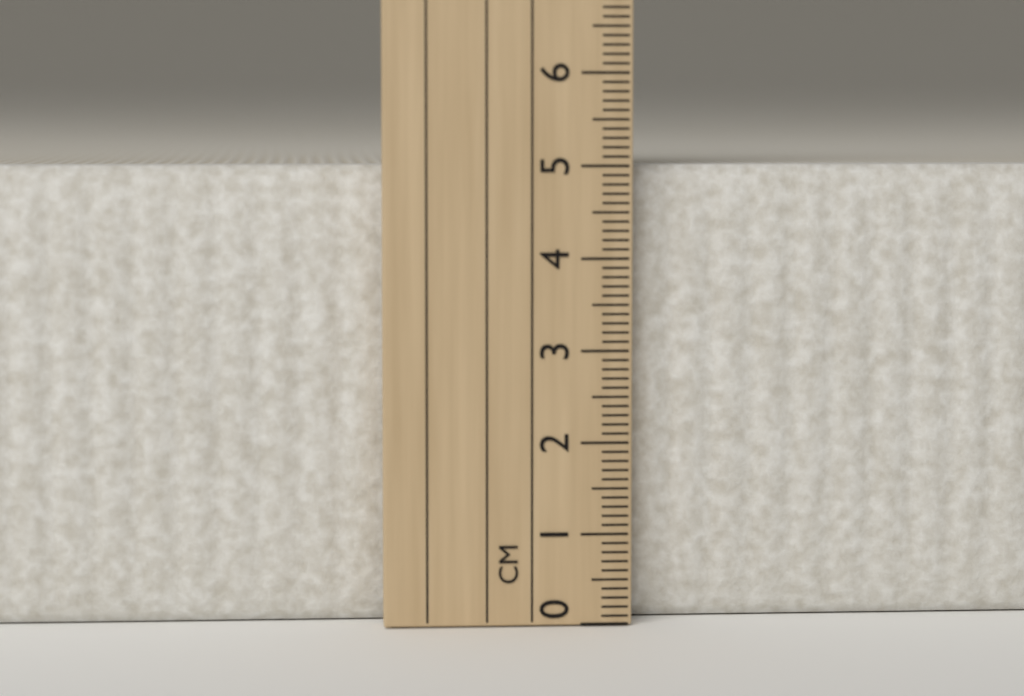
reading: 5.0 cm
